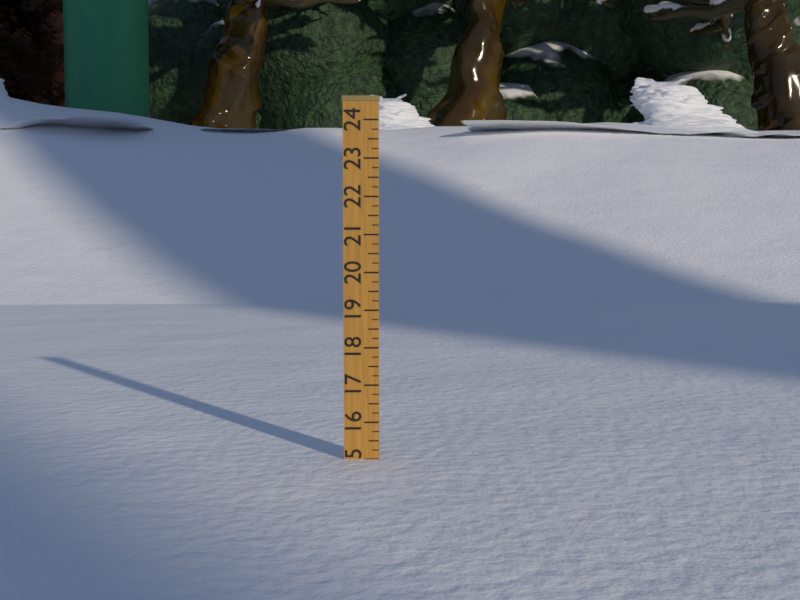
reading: 15.00 (no unit)
